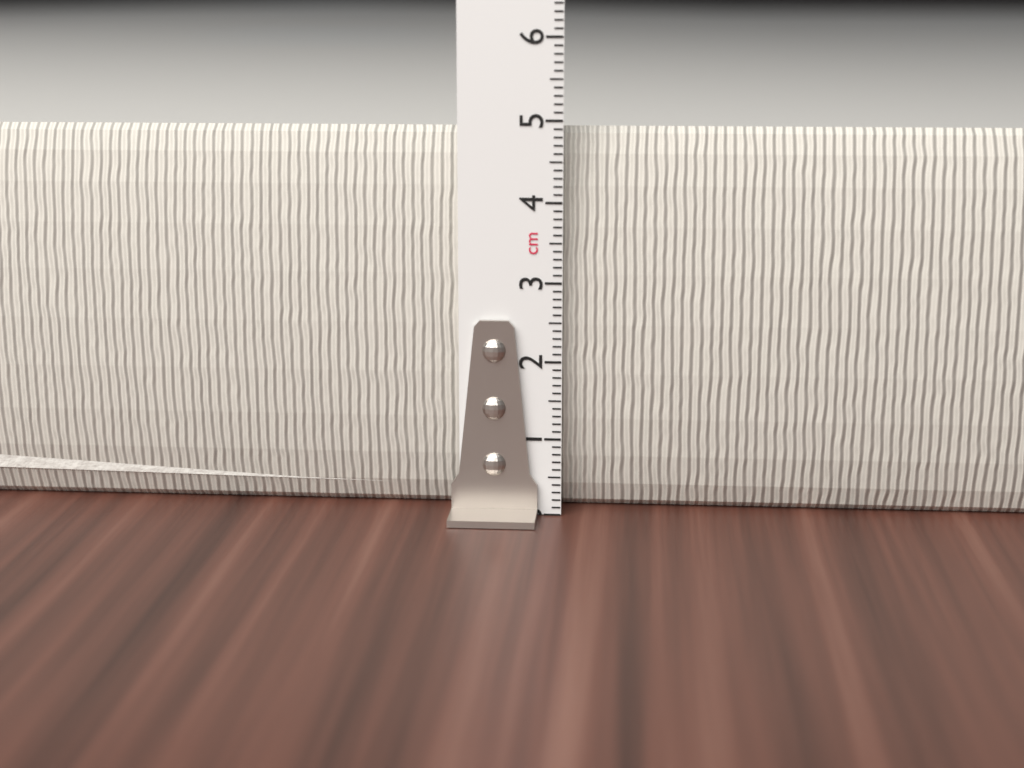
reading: 4.9 cm
